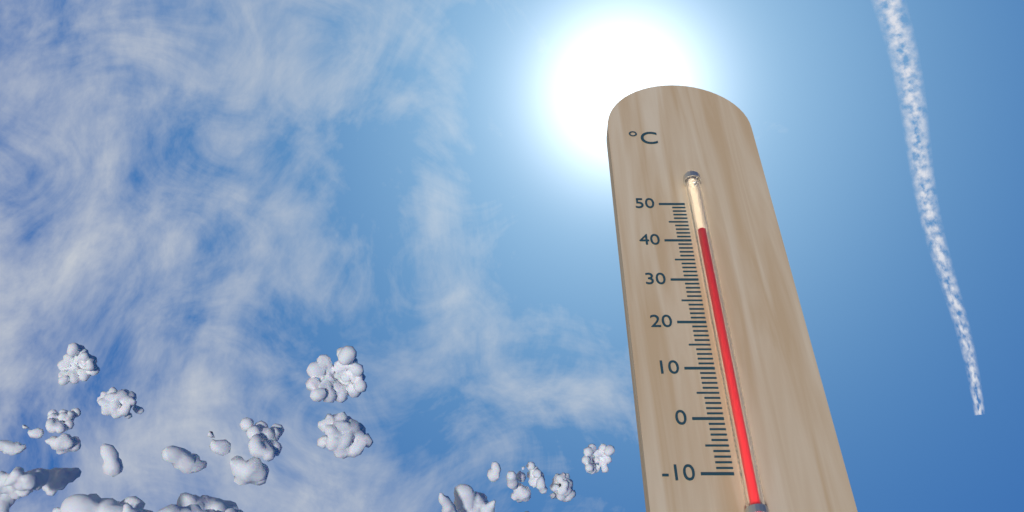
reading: 41 °C
